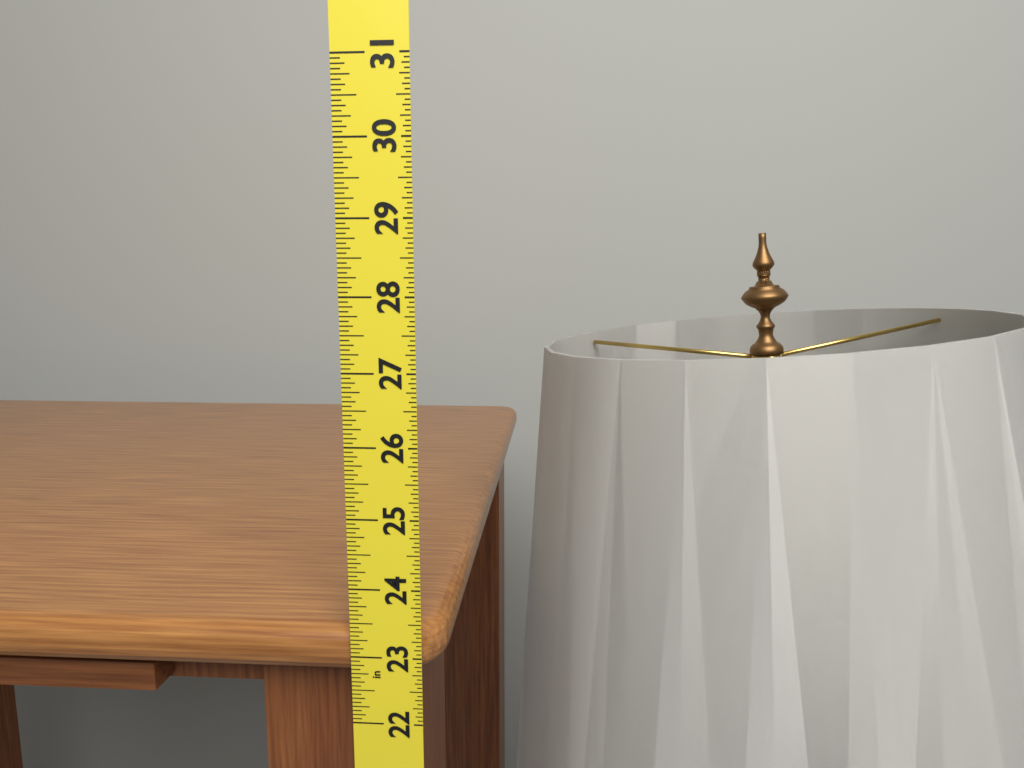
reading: 23.3750 in
